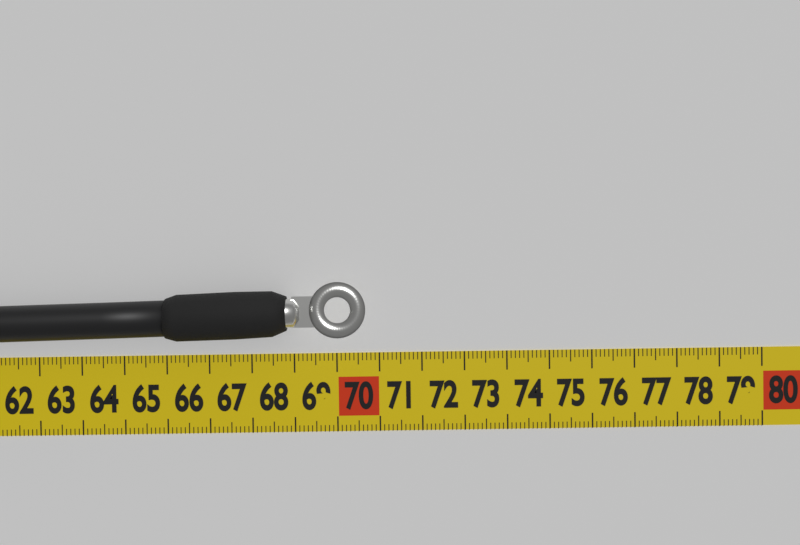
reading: 70.7 cm
